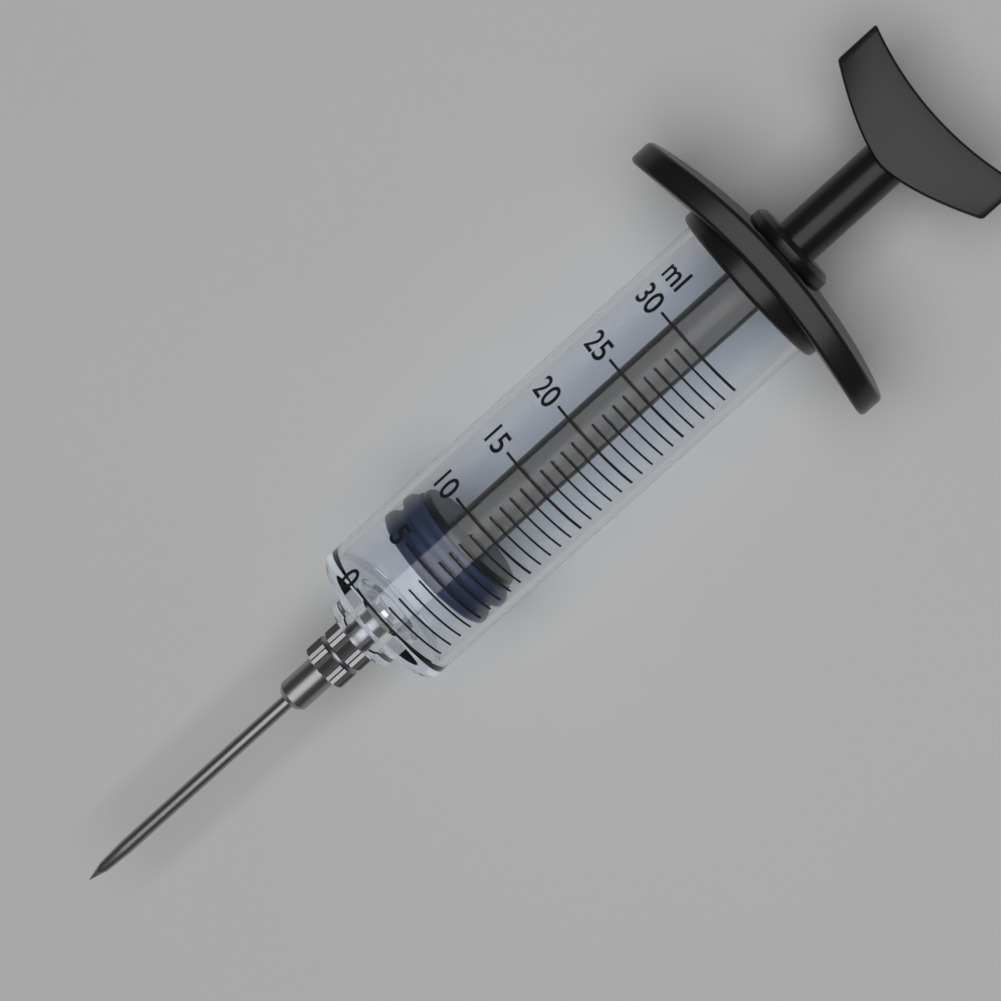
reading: 4 ml
